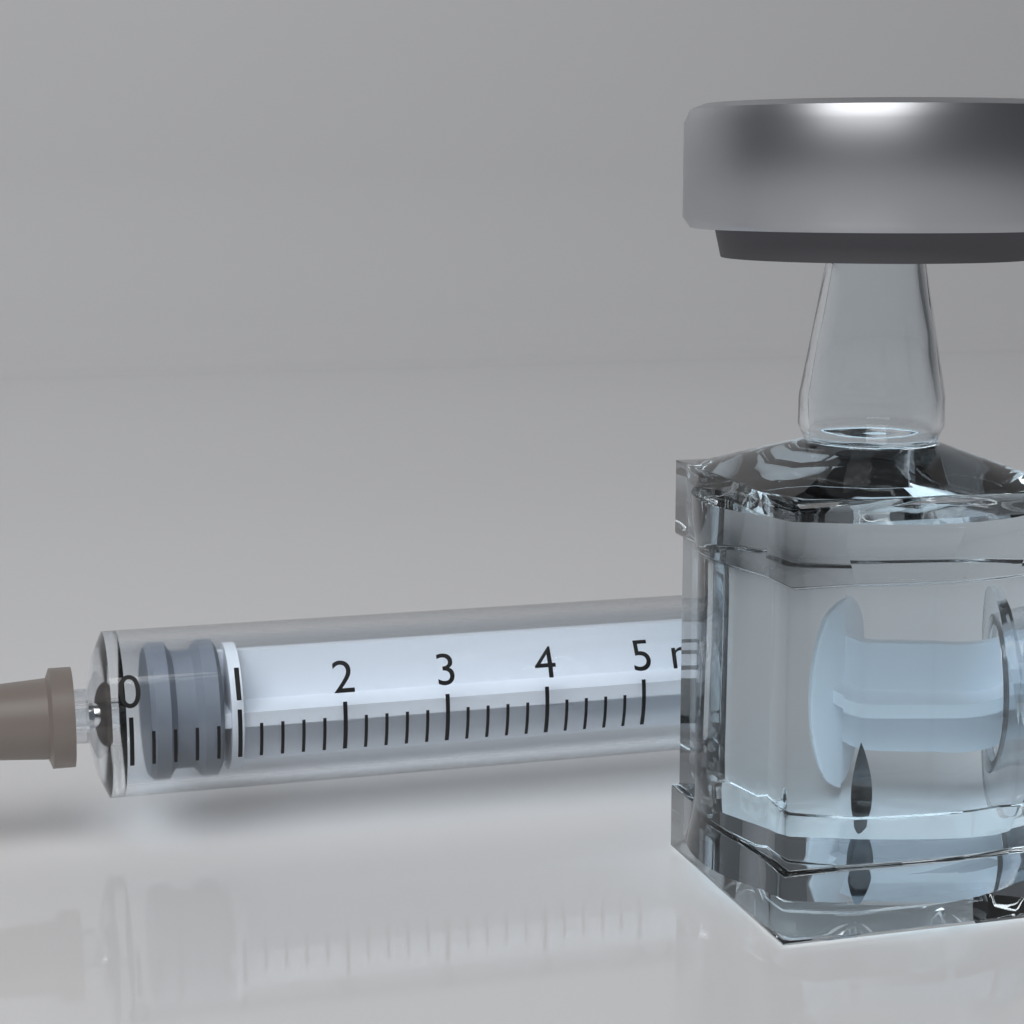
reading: 0.2 ml
